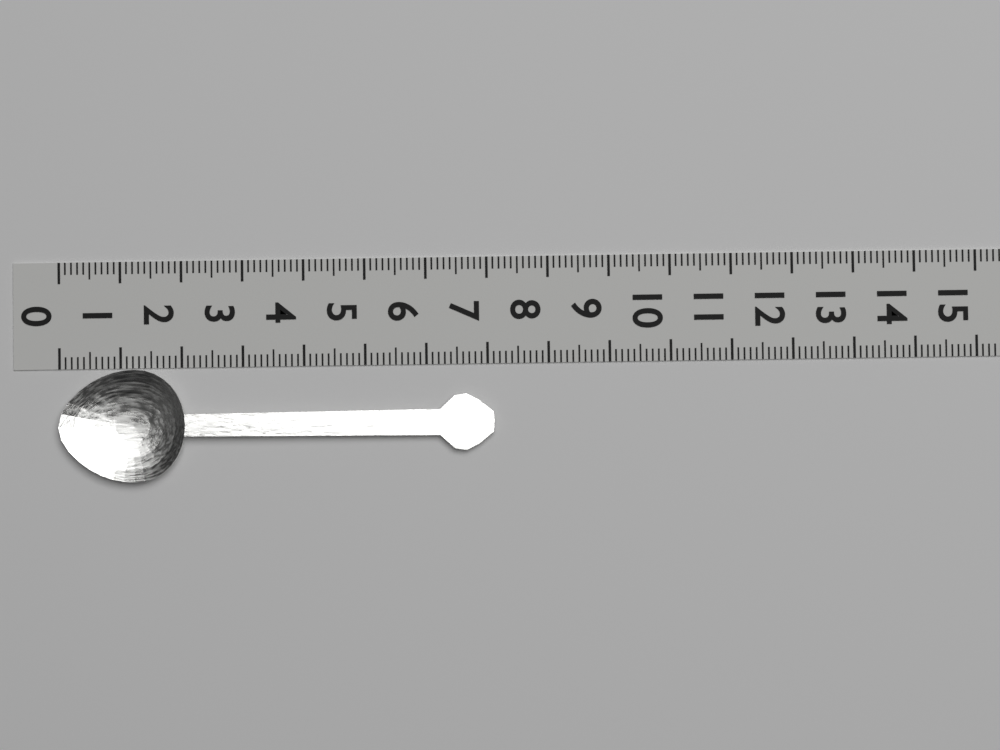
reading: 7.1 (no unit)
